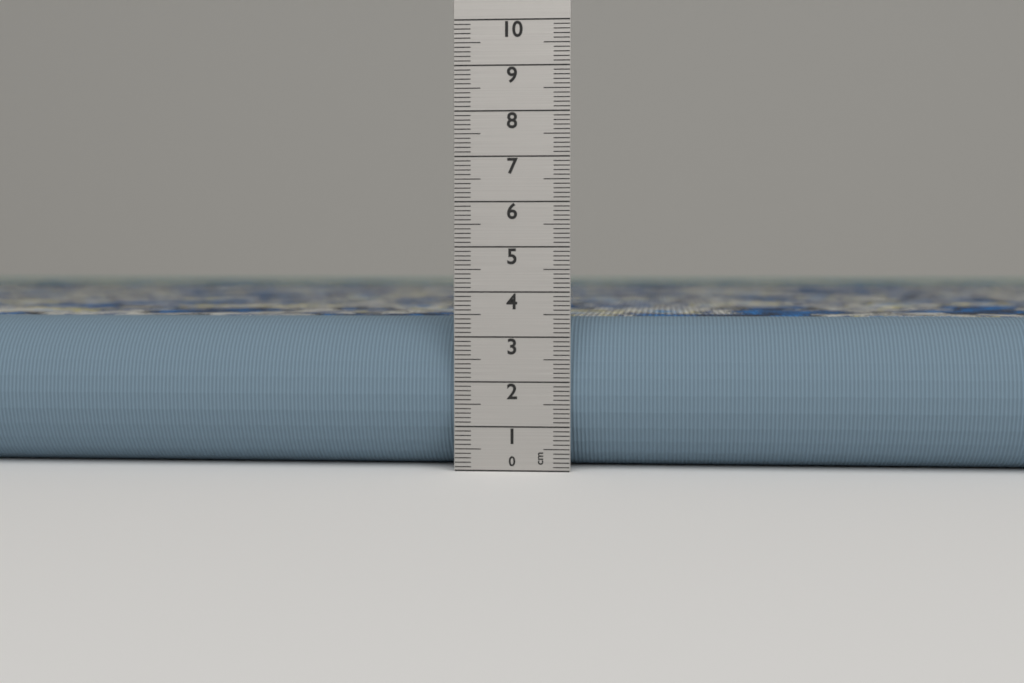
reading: 3.4 cm
